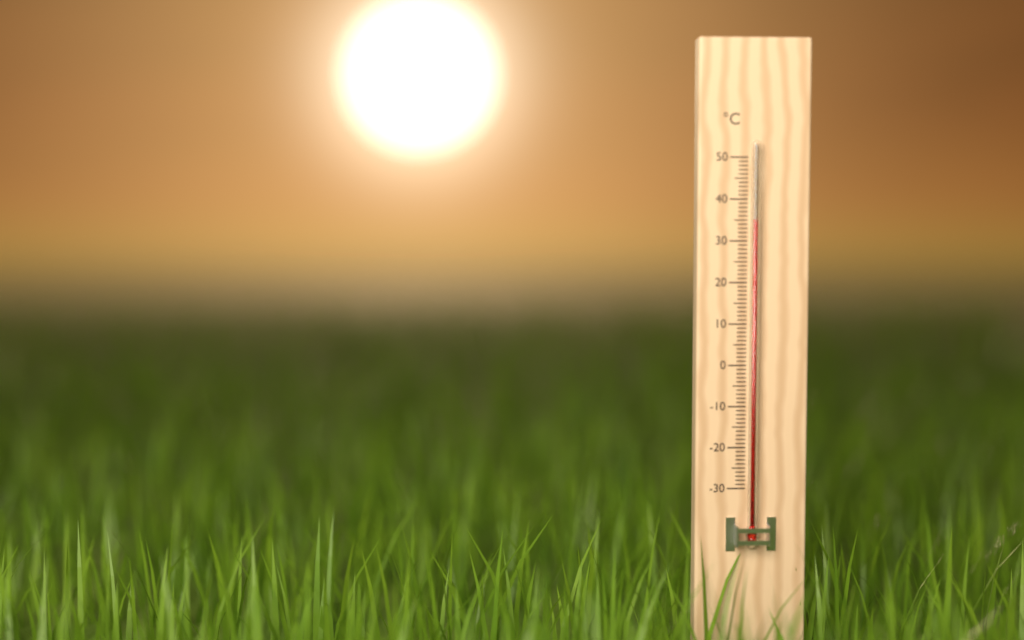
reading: 35 °C
